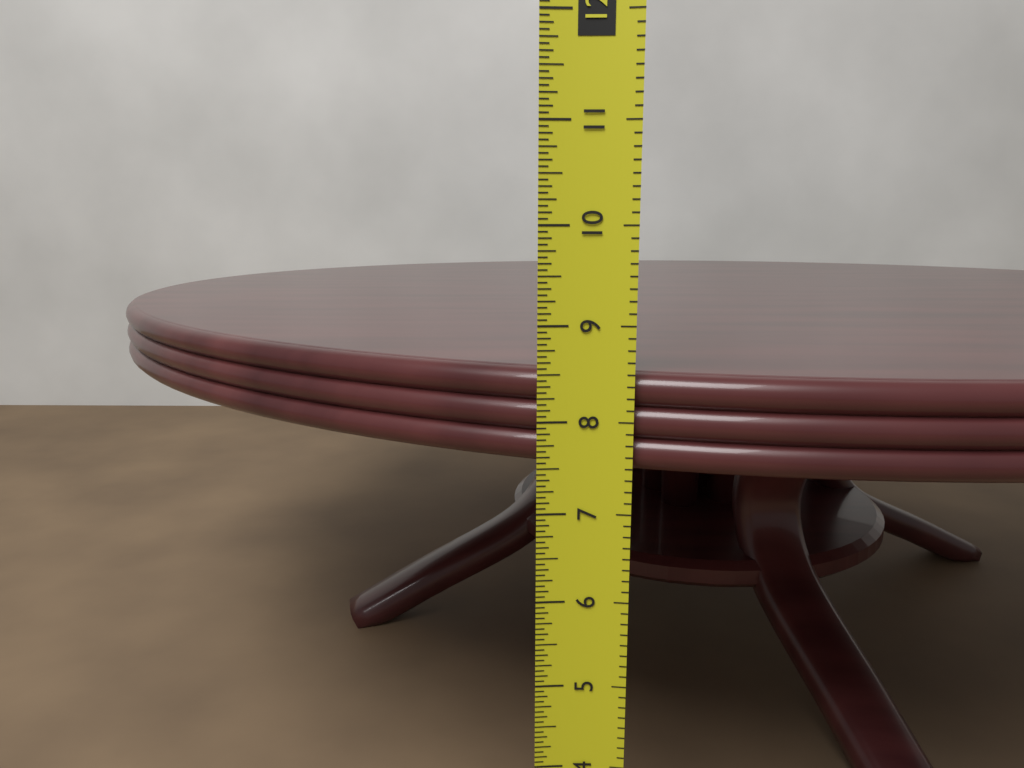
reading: 8.5000 in
